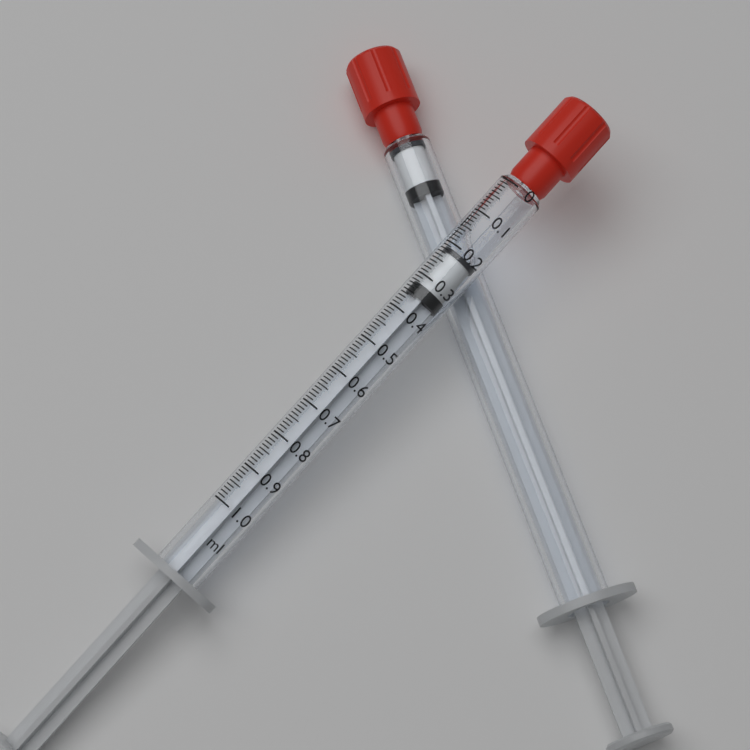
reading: 0.21 ml
